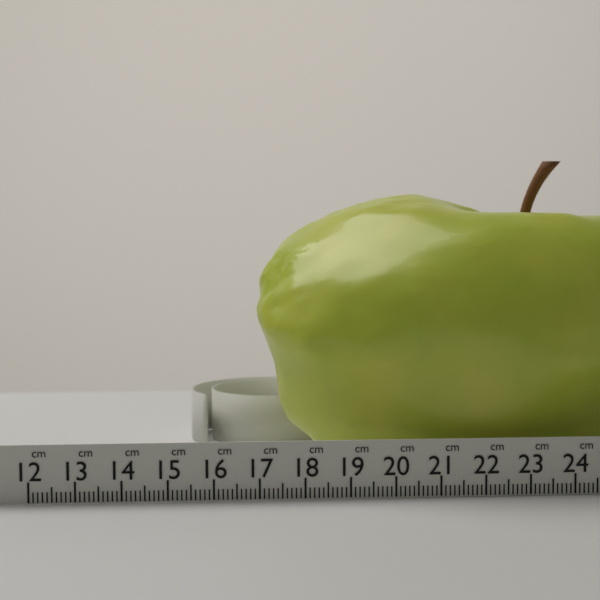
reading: 17.0 cm
